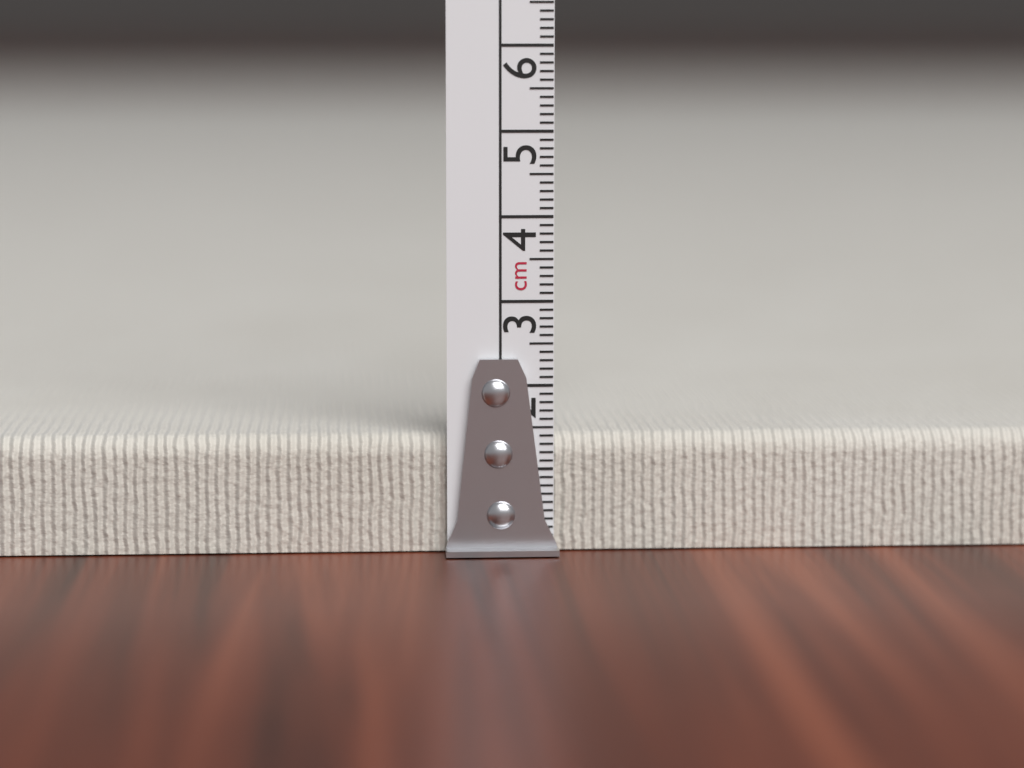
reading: 1.4 cm
